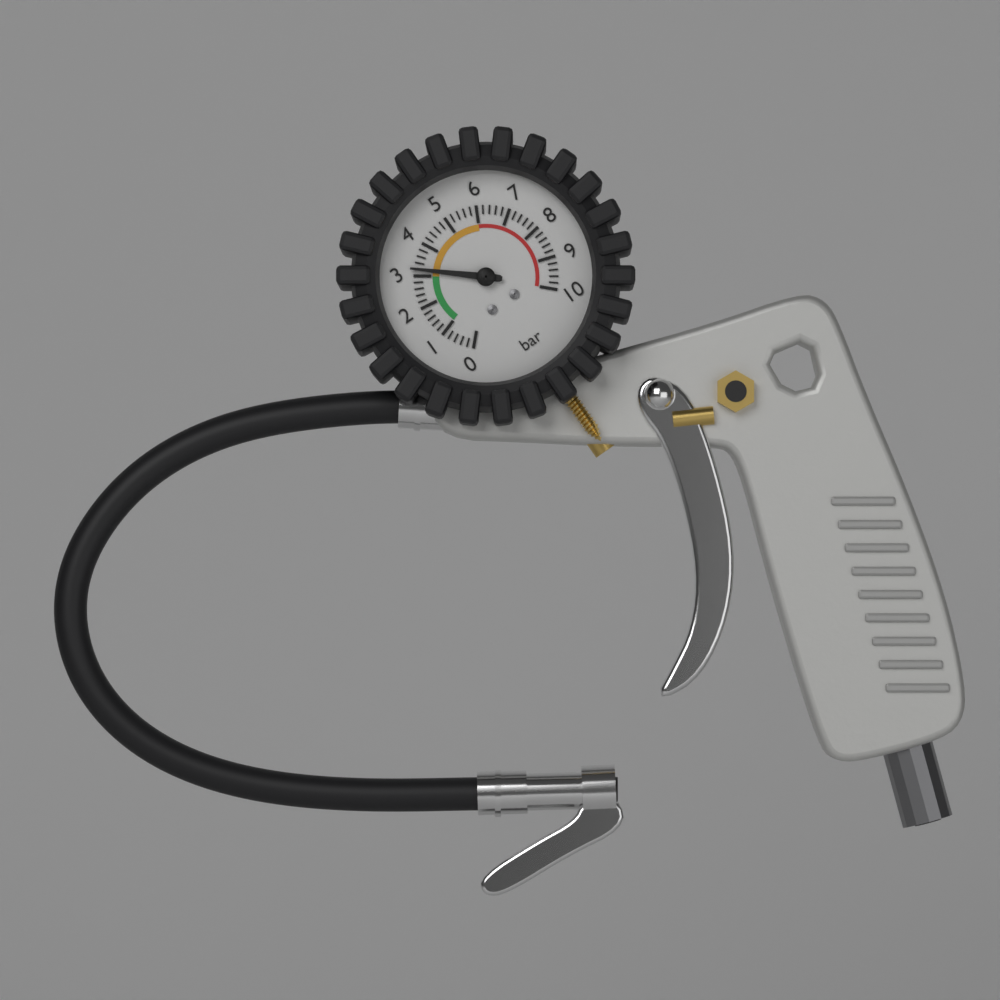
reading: 3.2 bar
